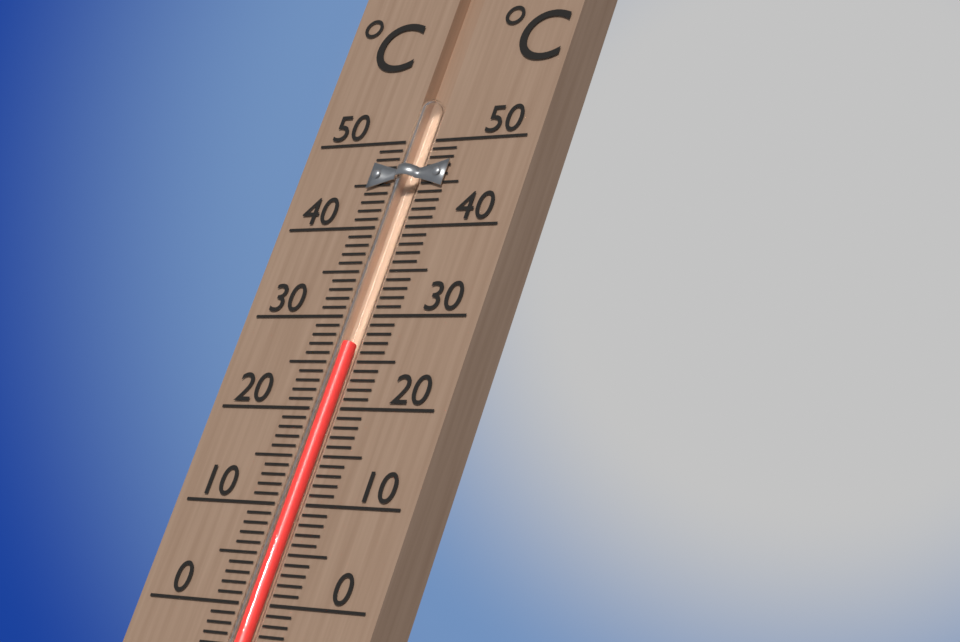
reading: 27 °C
